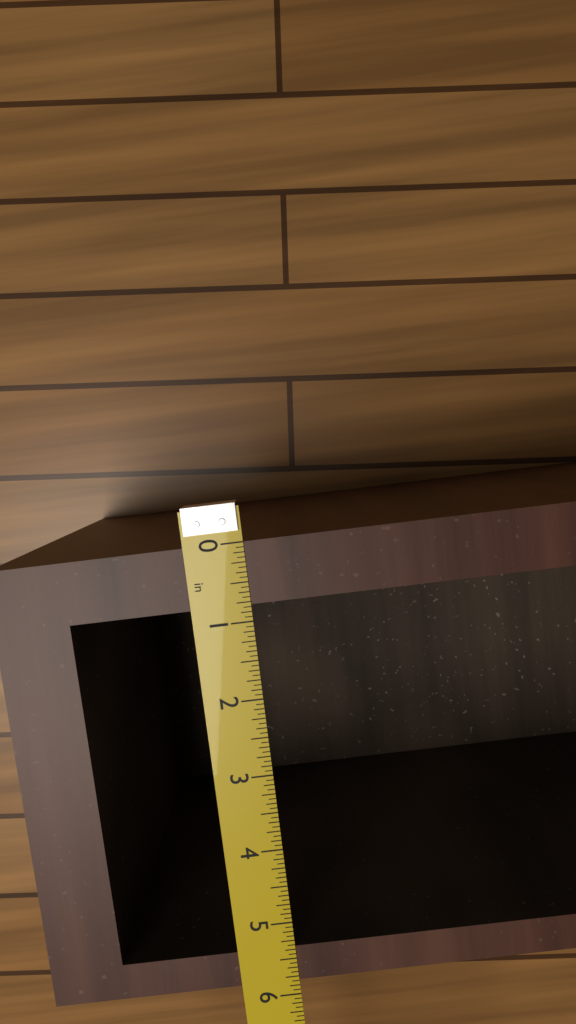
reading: 5.8125 in
